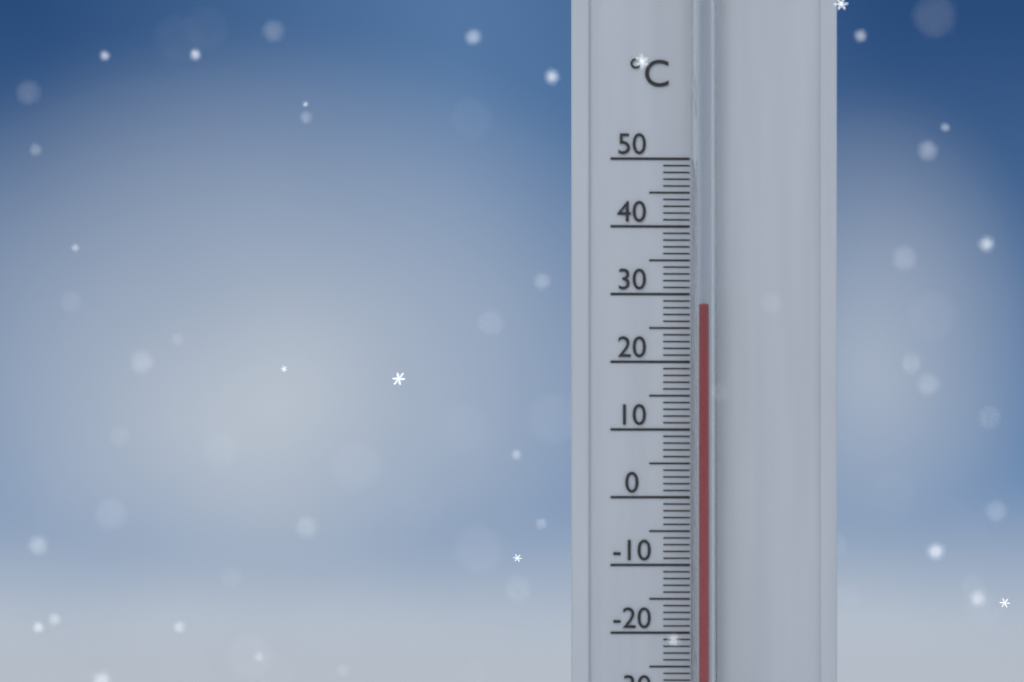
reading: 28 °C
